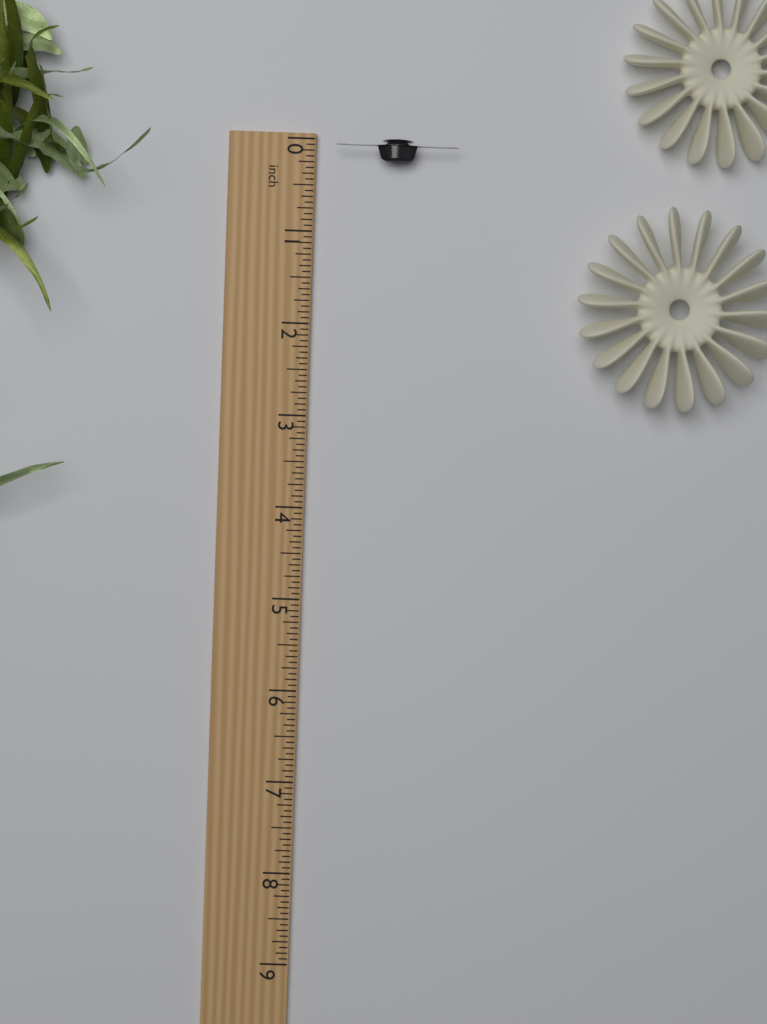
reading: 0.2500 inch
